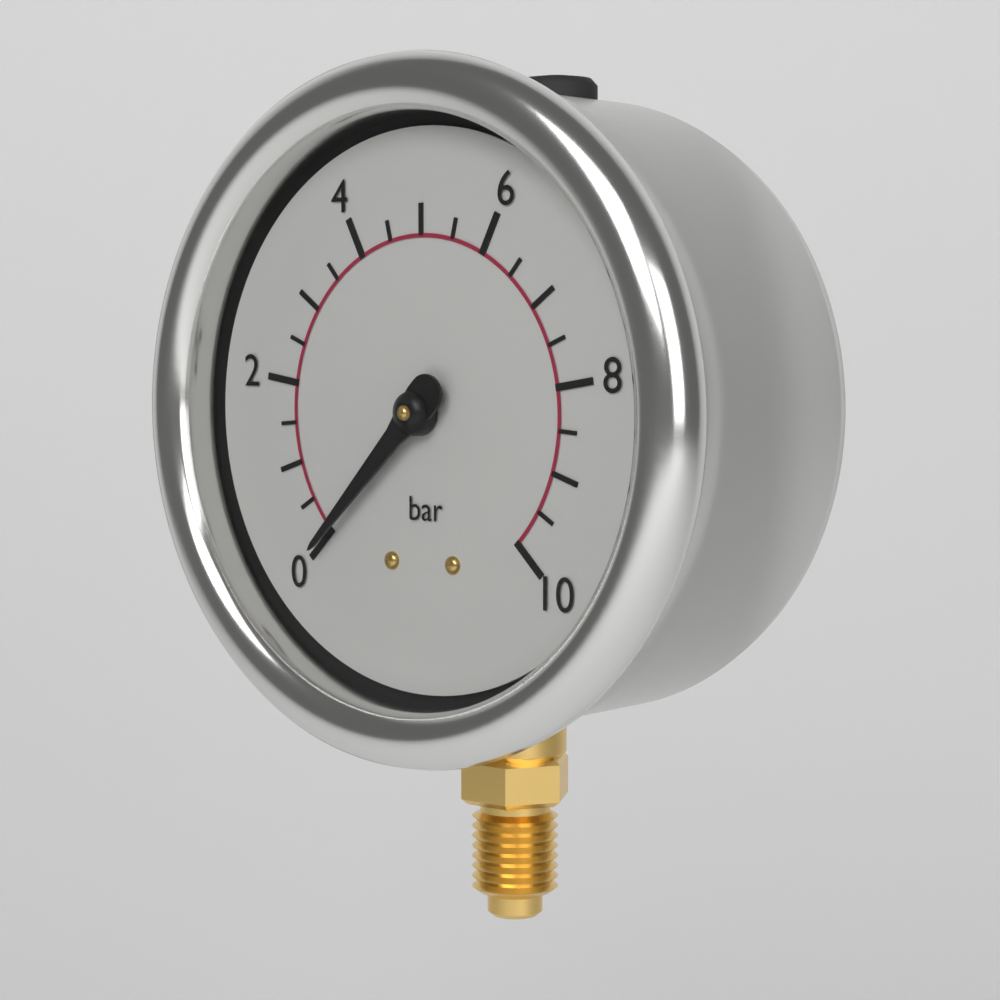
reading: 0.0 bar
